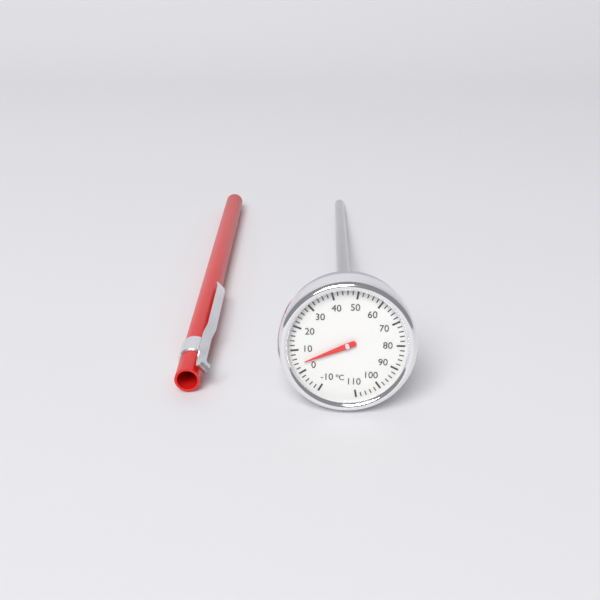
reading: 4 °C
